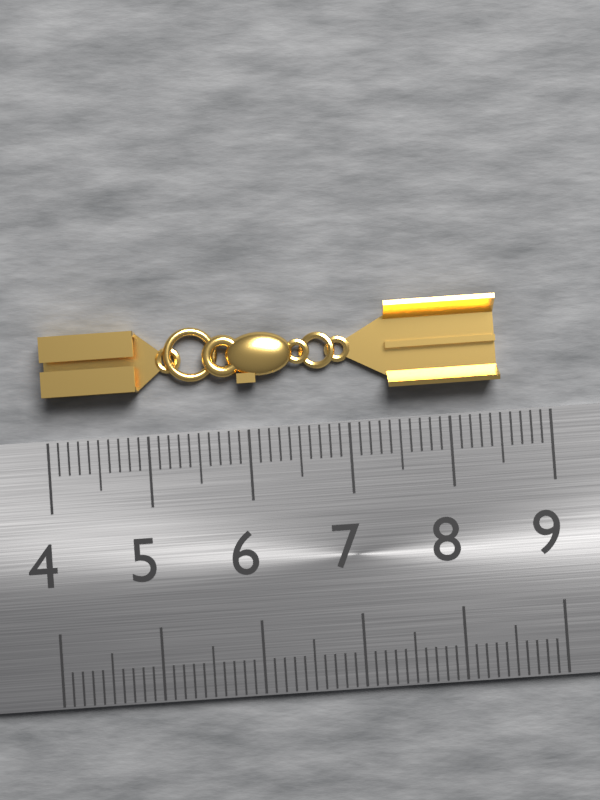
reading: 8.5 (no unit)
